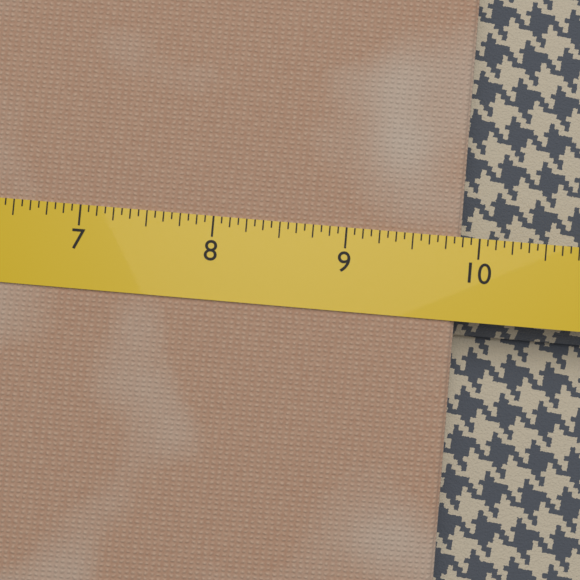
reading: 9.8750 (no unit)
